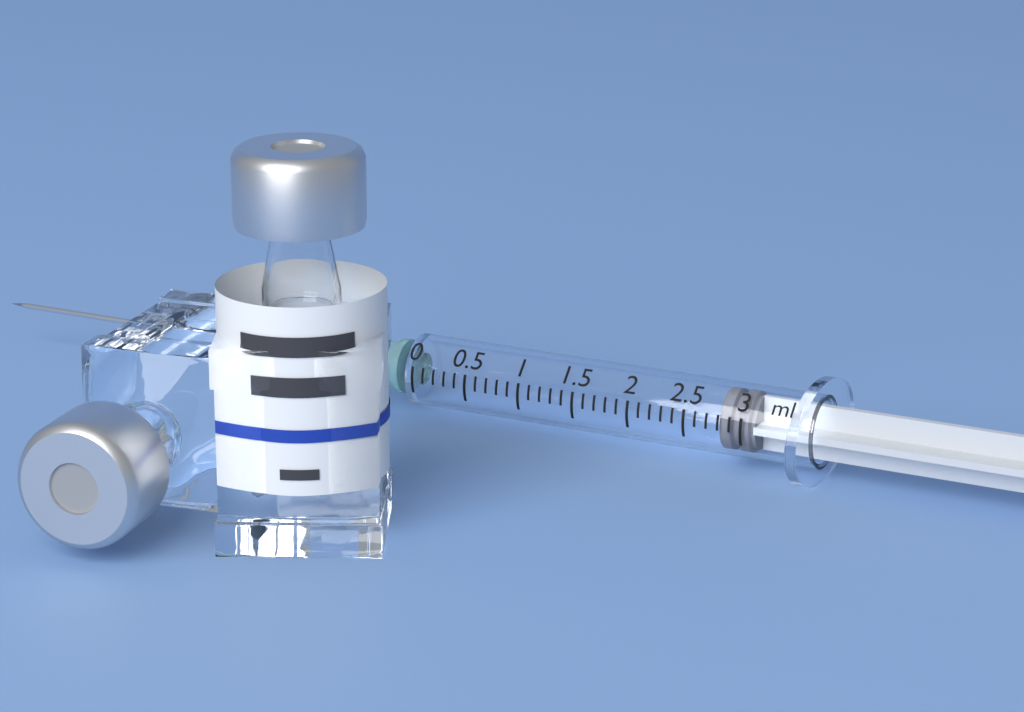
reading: 2.8 ml
